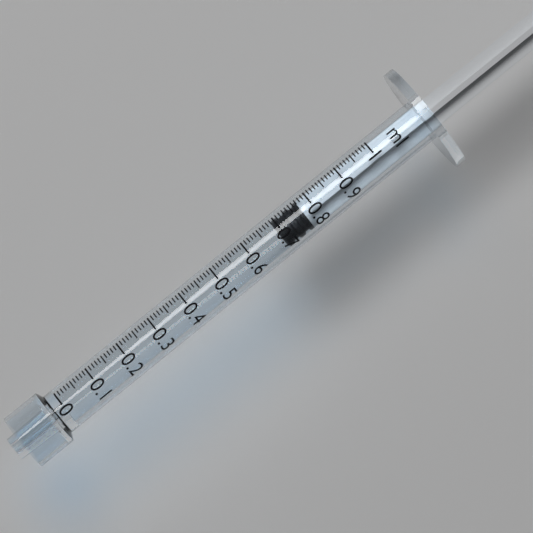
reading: 0.69 ml
